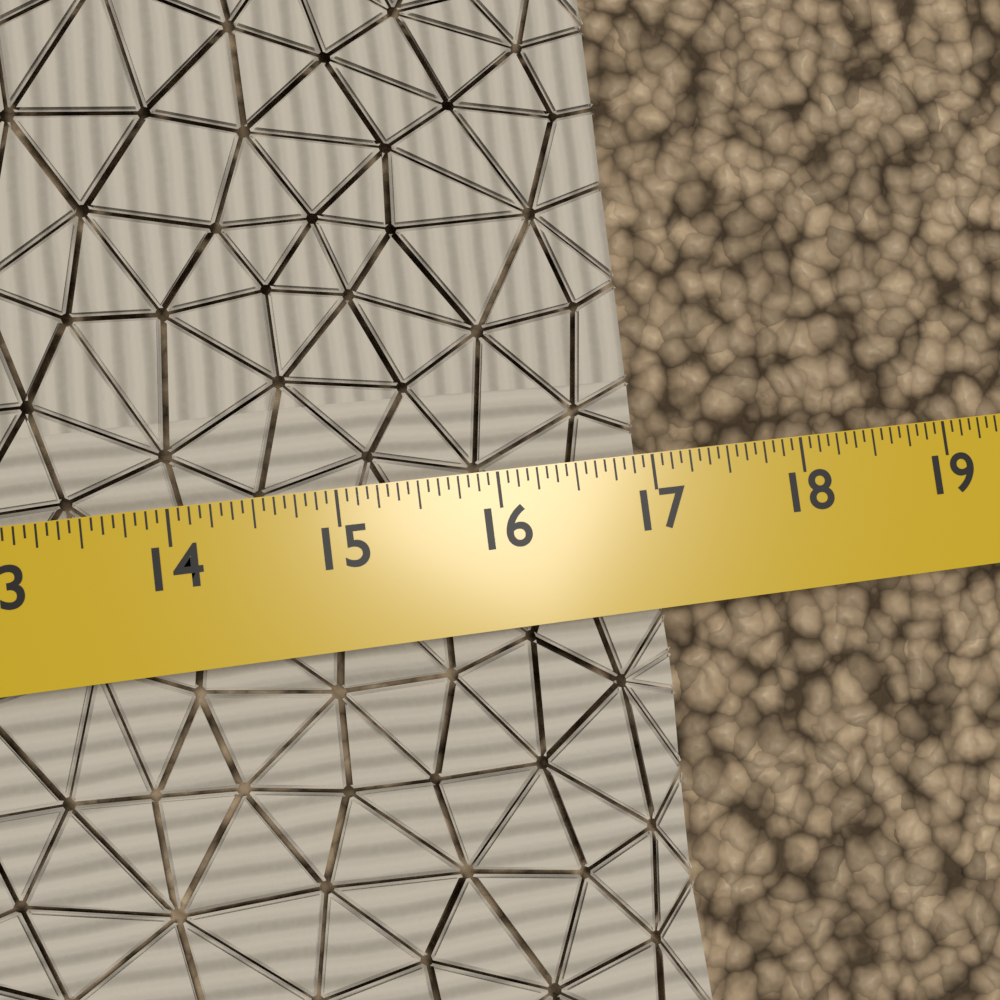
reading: 17.0000 in
